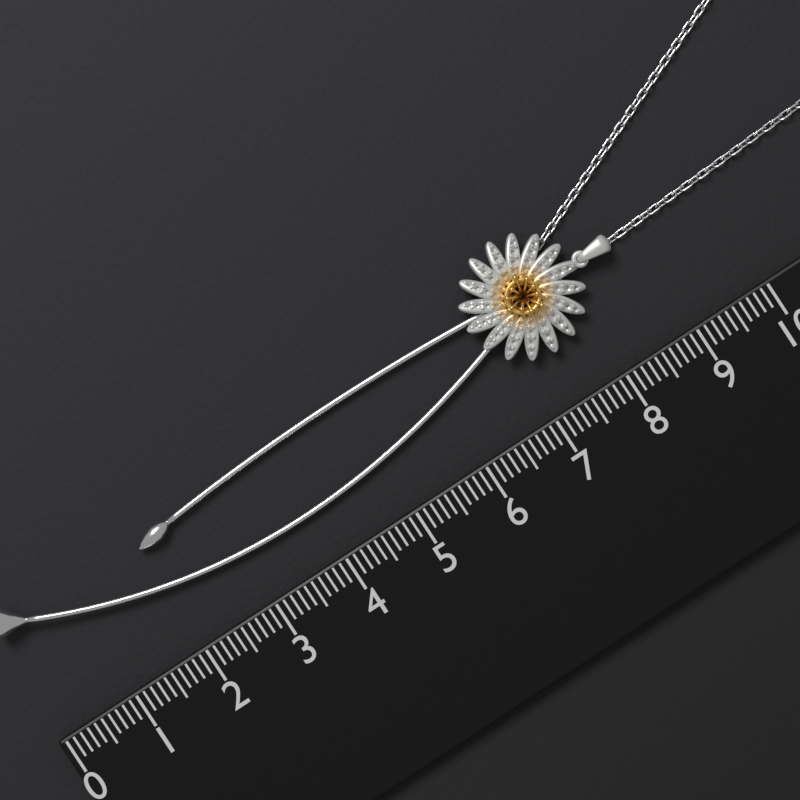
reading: 8.7 (no unit)
